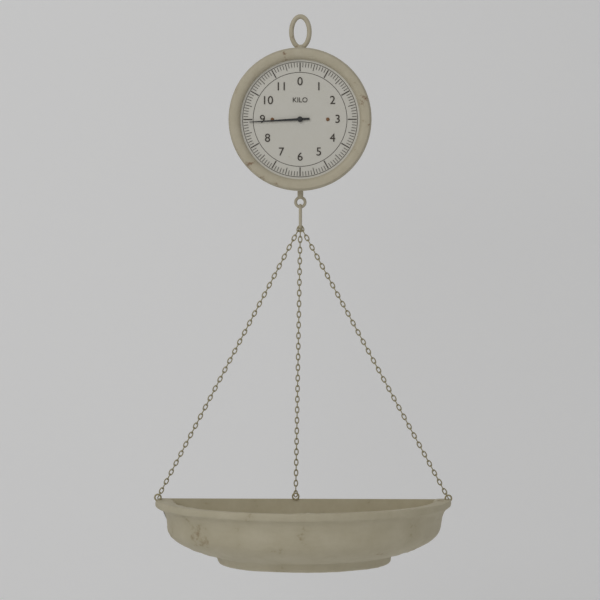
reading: 8.9 kg
